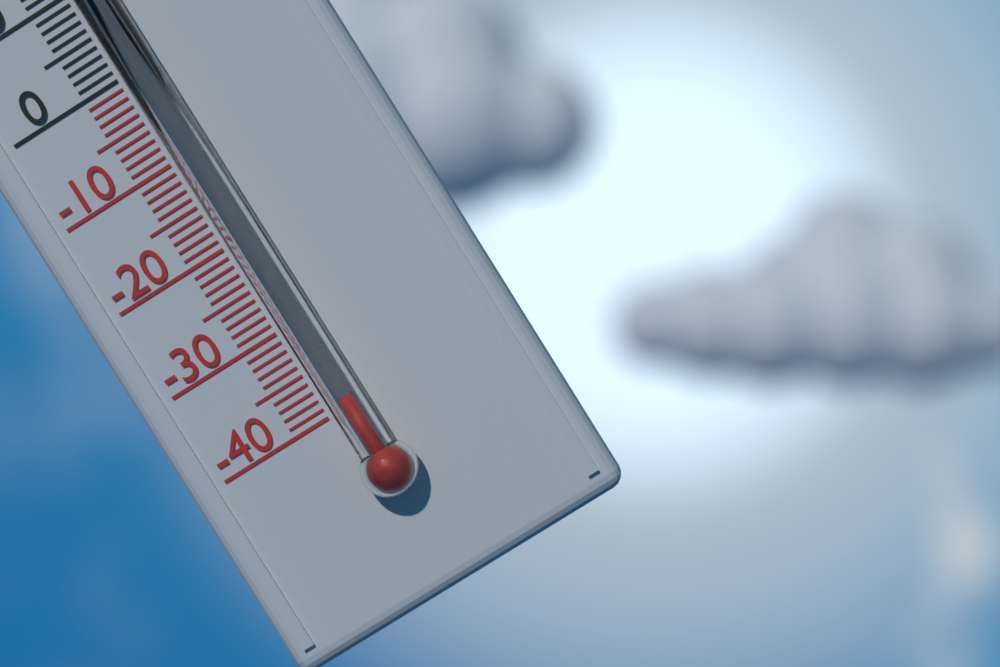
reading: -39 °C
